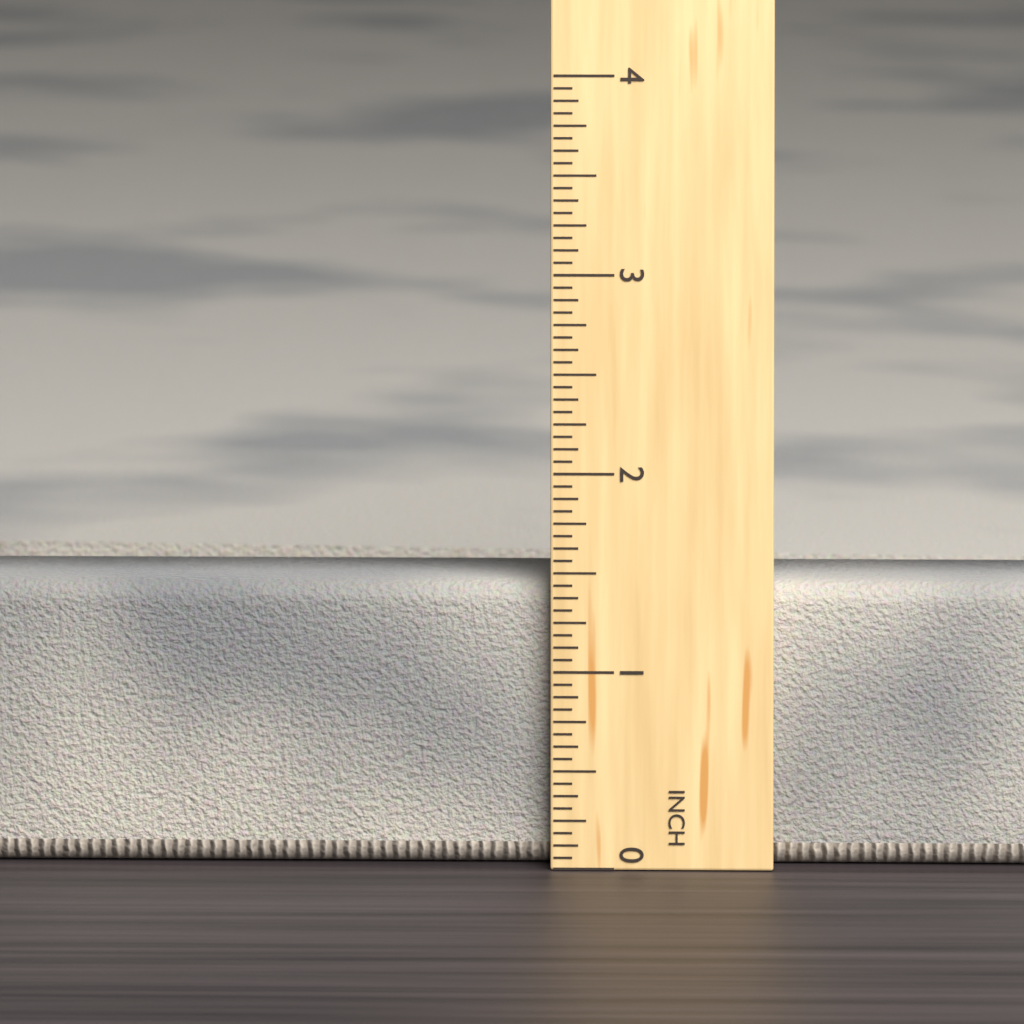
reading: 1.4375 in
